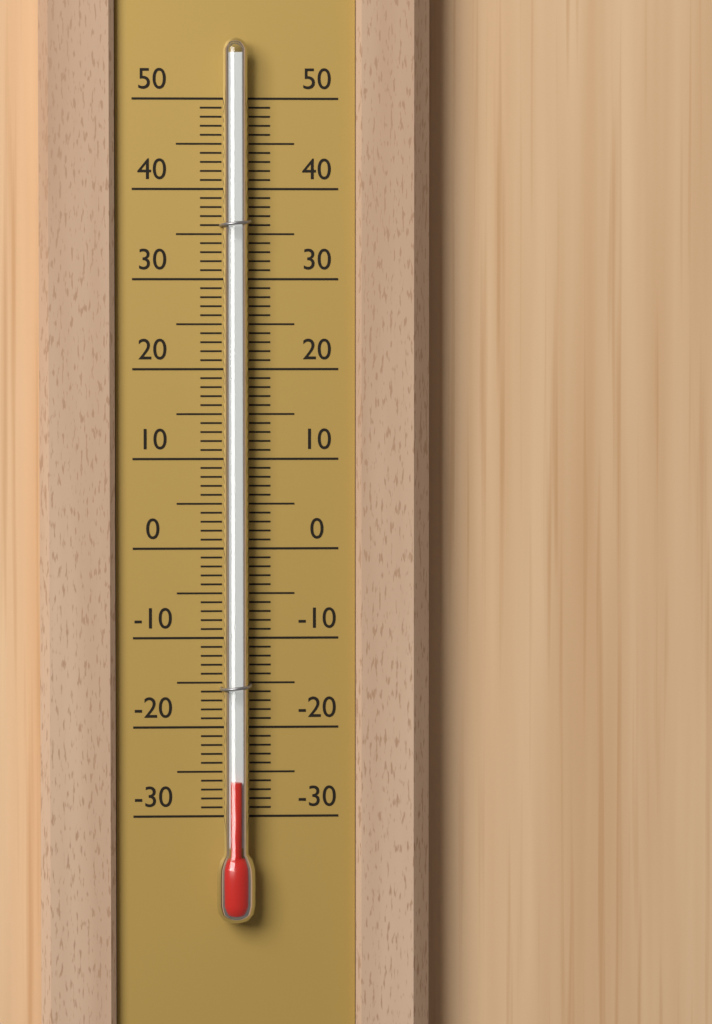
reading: -26 (no unit)
